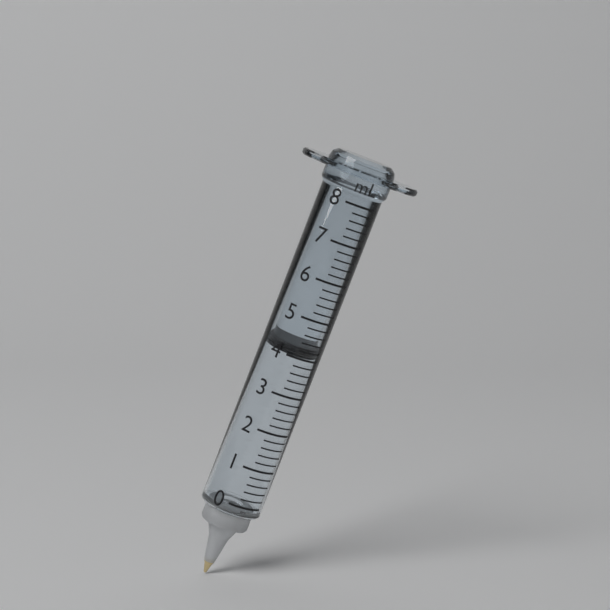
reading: 4.0 ml
